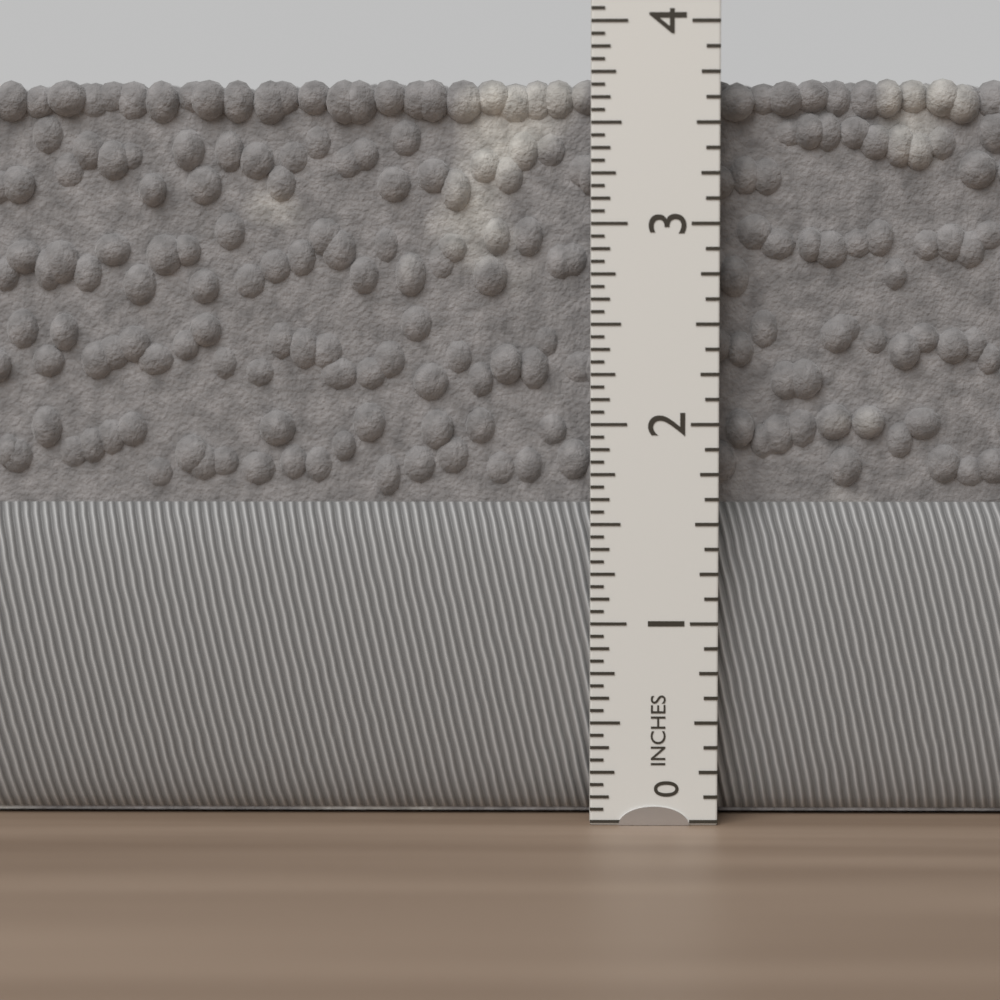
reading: 3.7500 in
